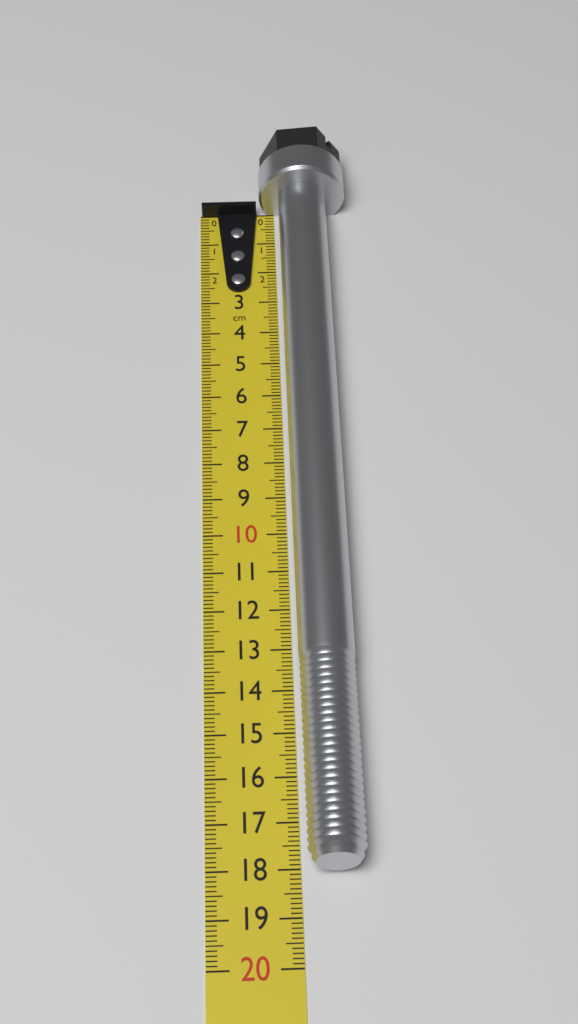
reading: 18.1 cm
